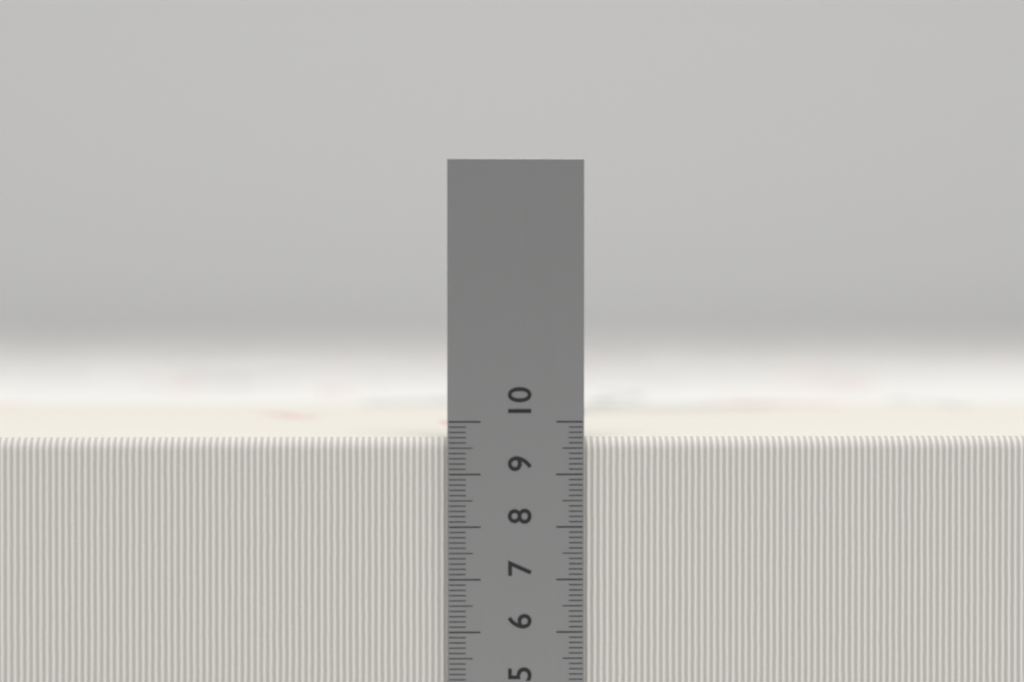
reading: 9.7 cm
